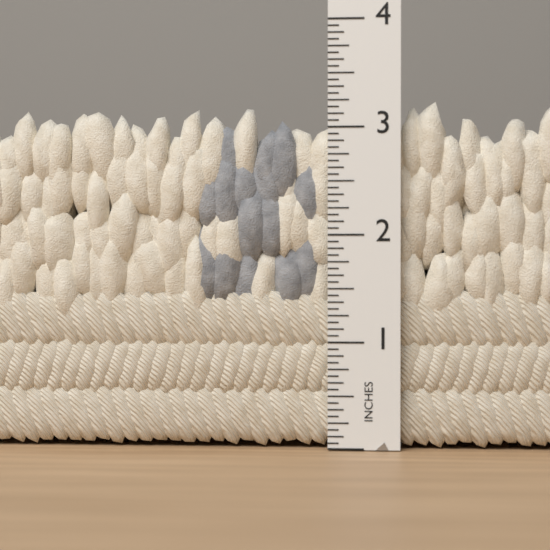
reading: 3.2500 in
